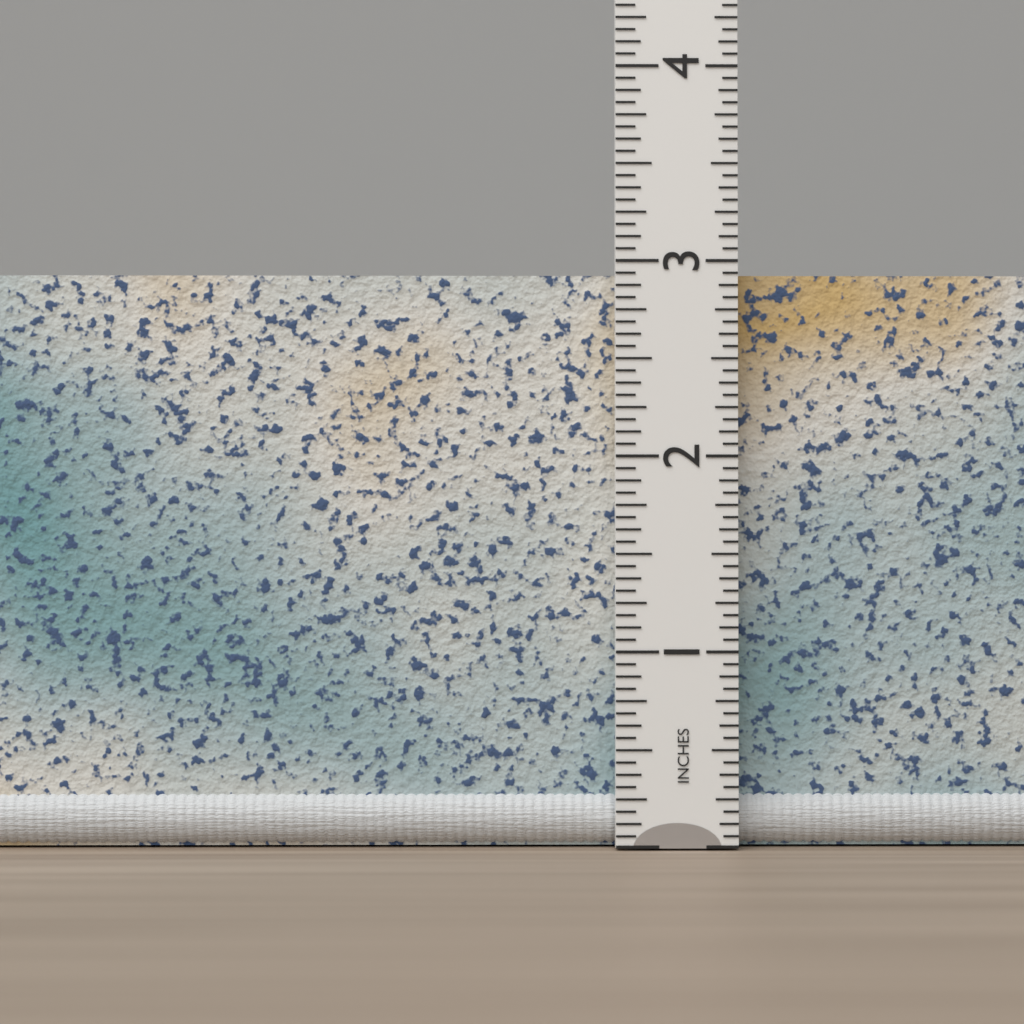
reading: 2.9375 in
